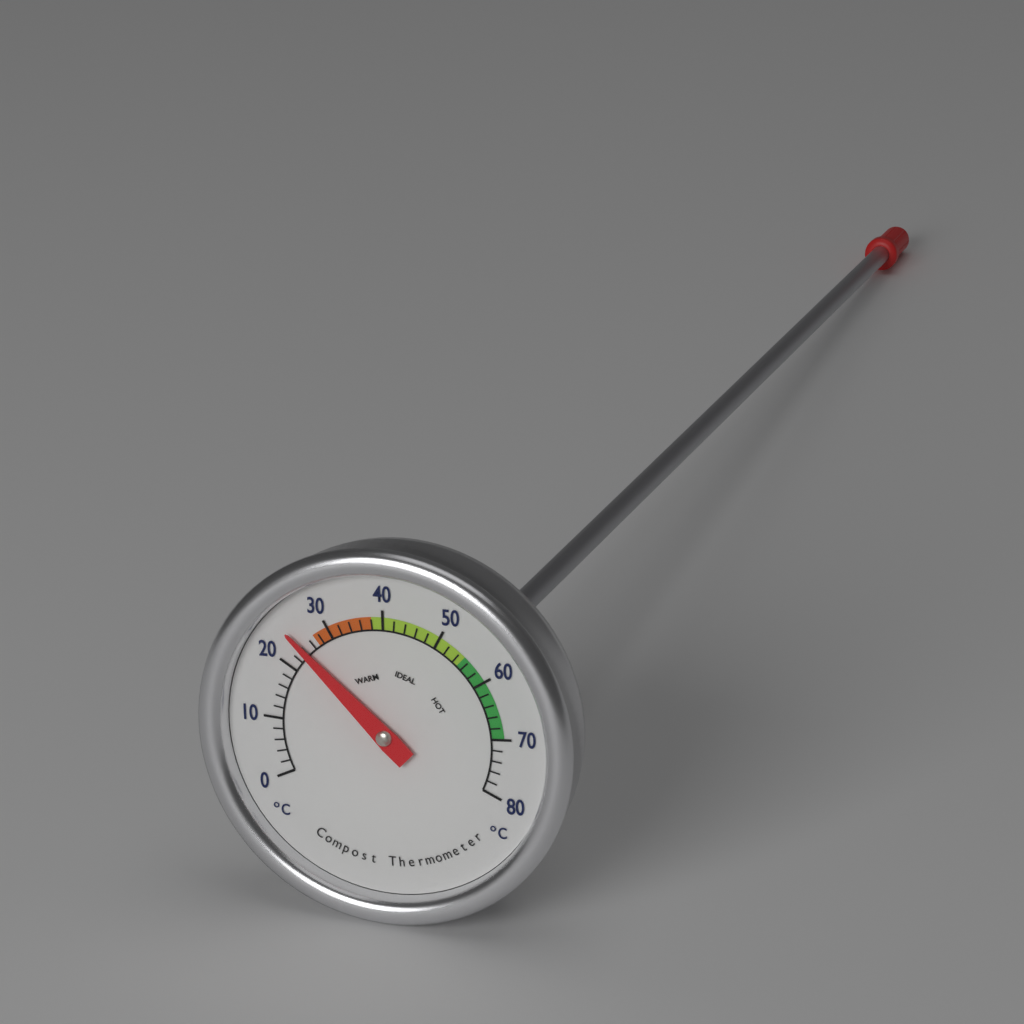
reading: 24 °C
